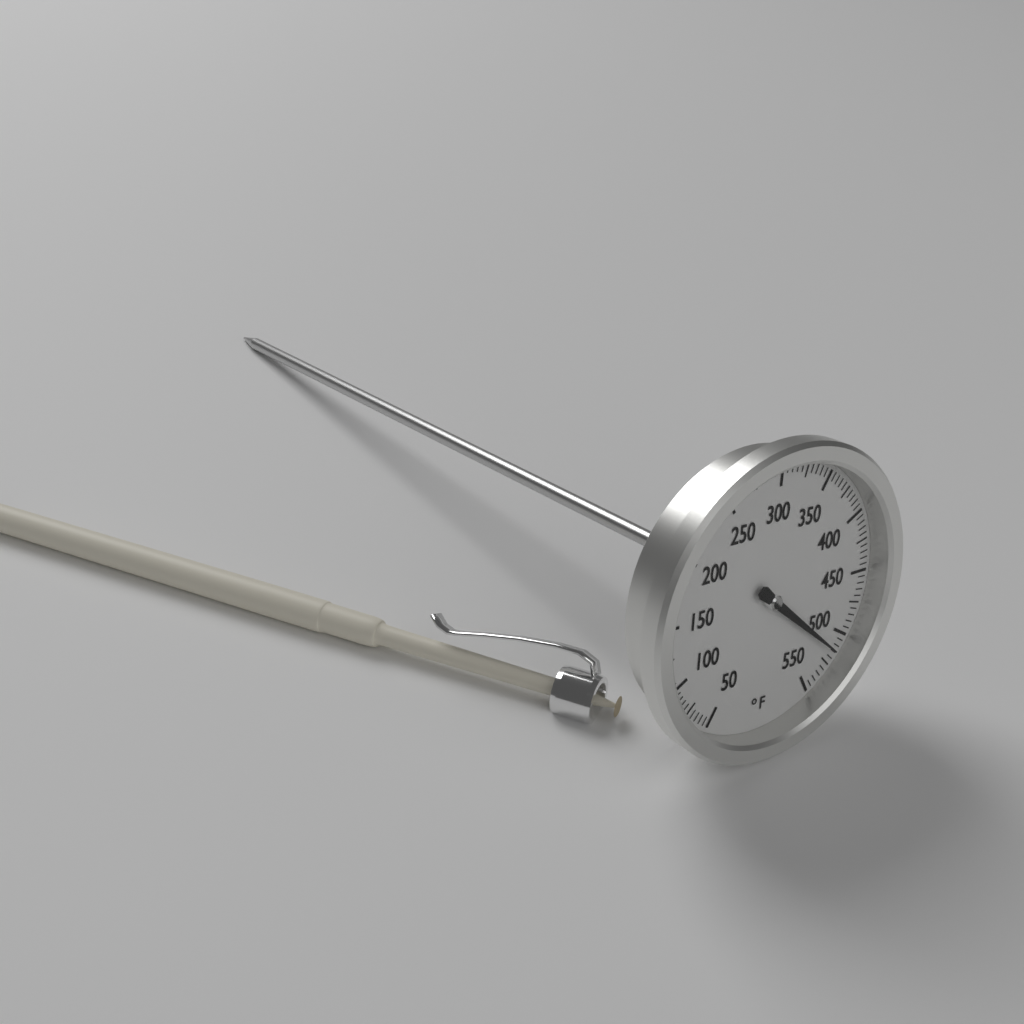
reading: 515 °F
